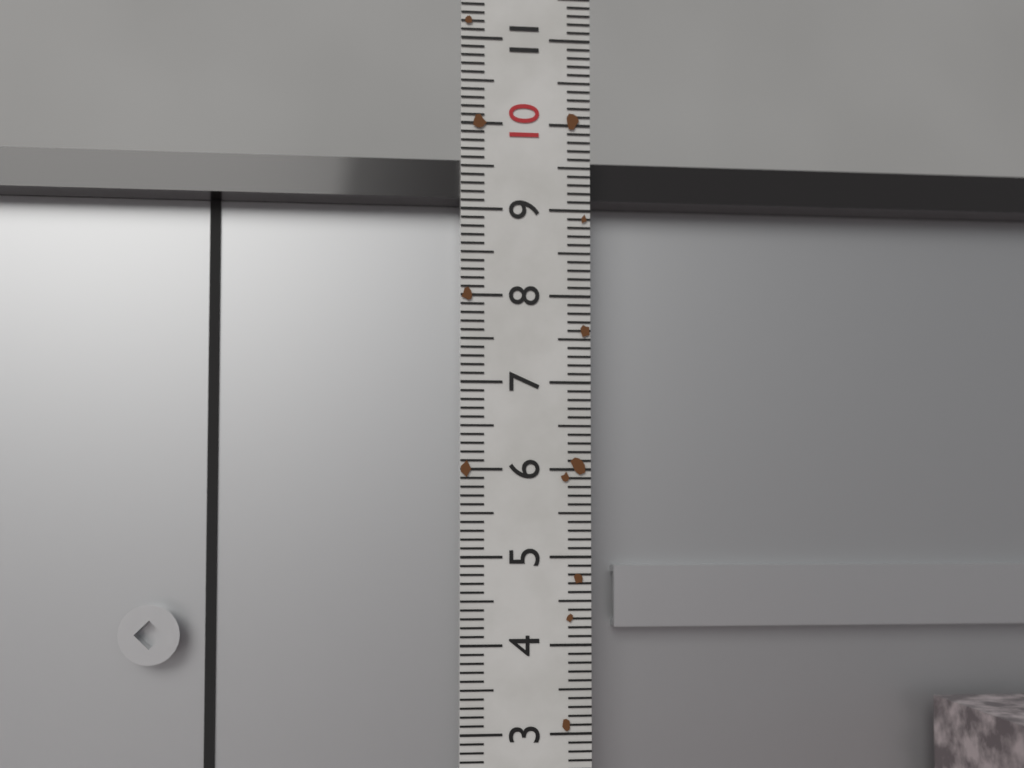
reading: 9.7 (no unit)
